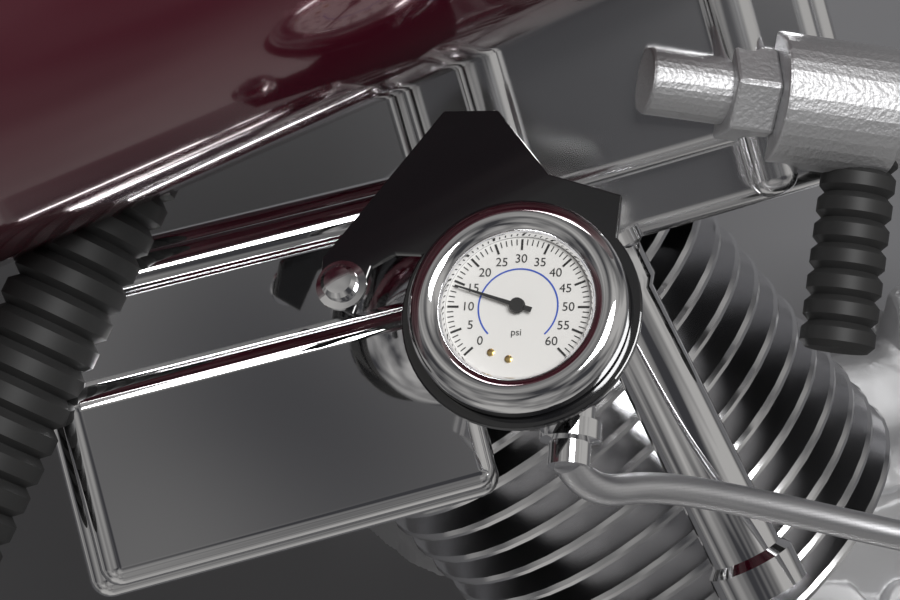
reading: 14 psi
